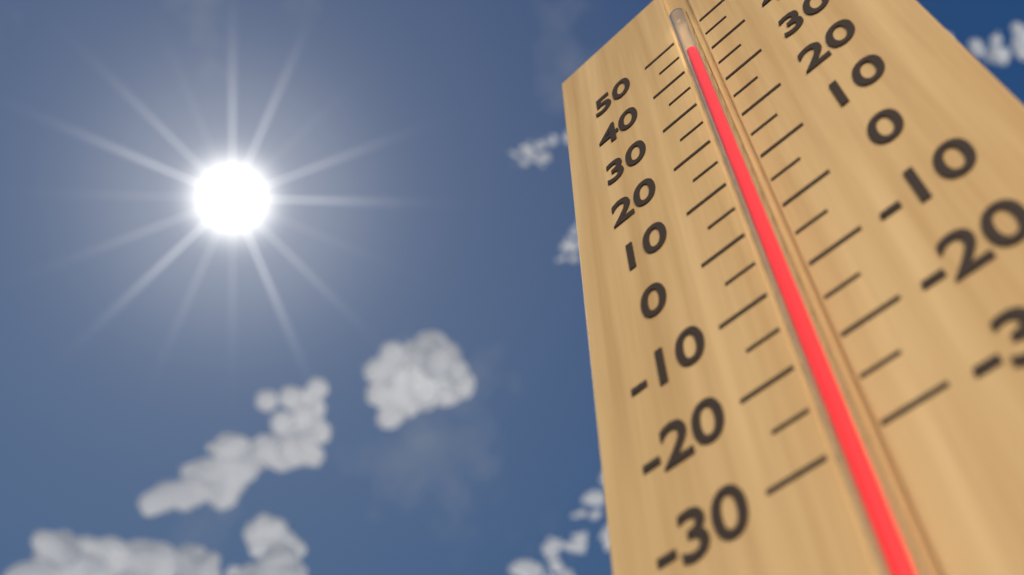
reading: 41 (no unit)
